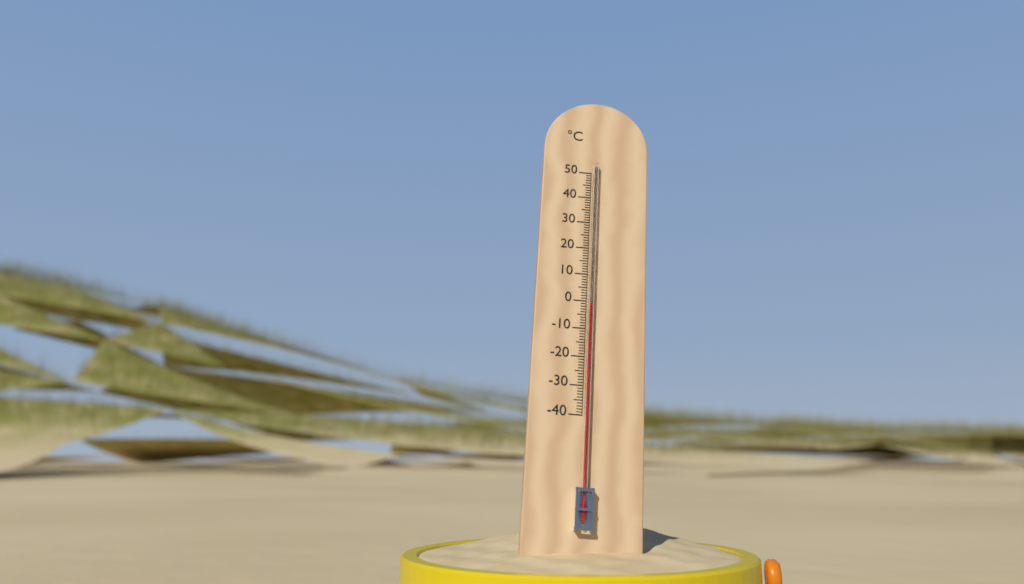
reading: -1 °C
